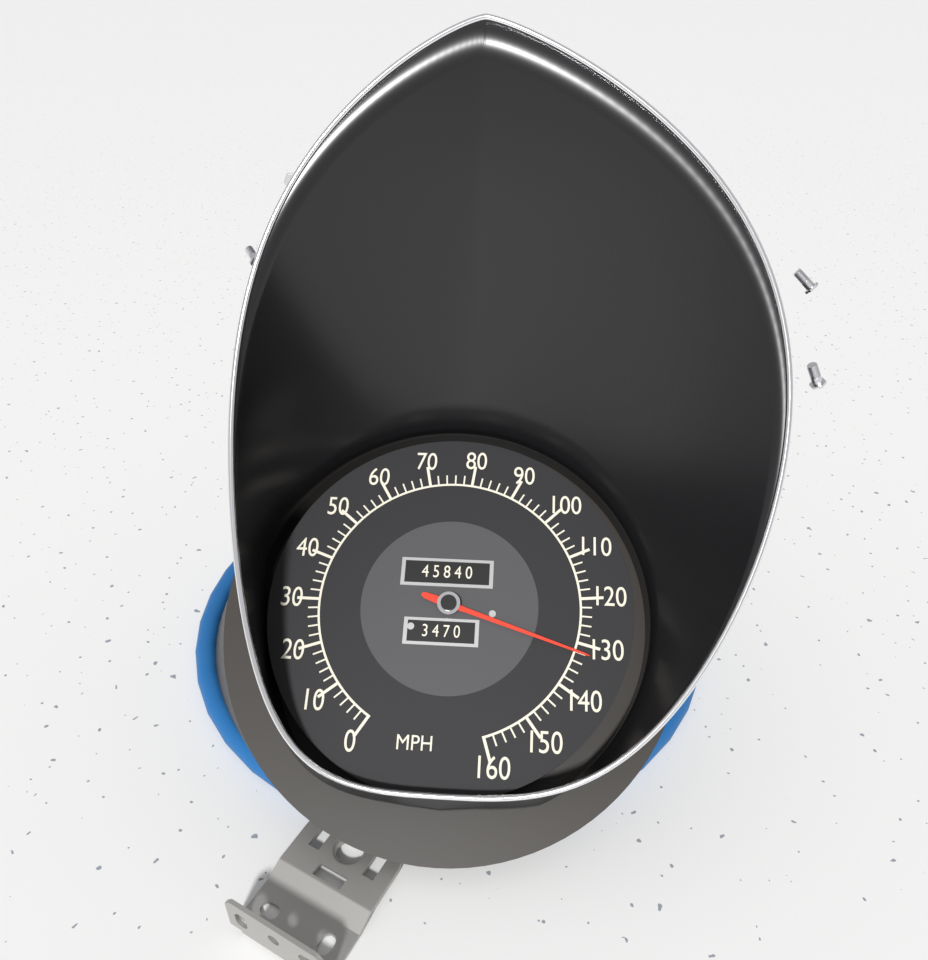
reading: 132 MPH
